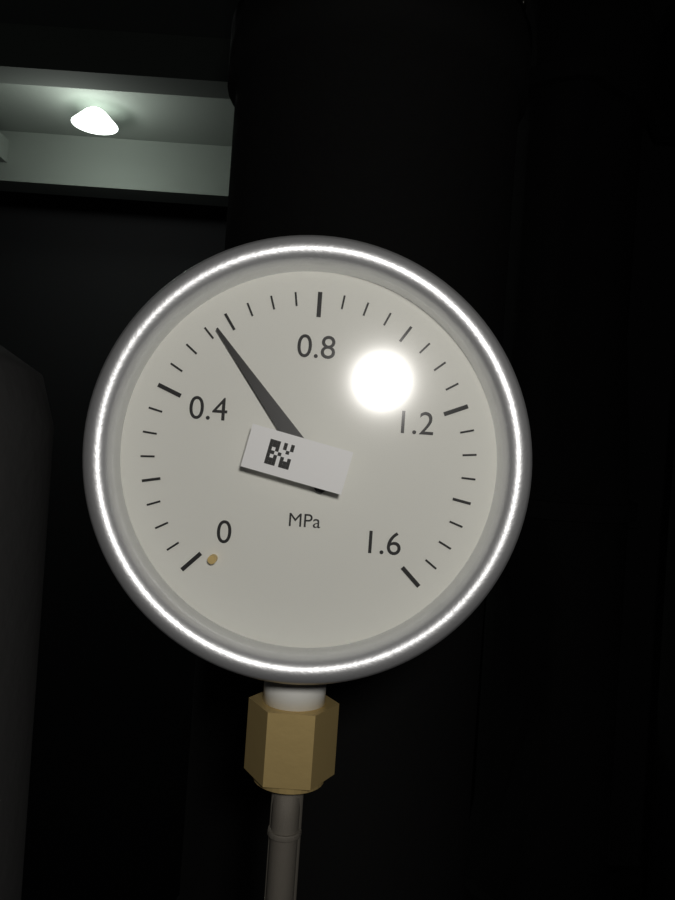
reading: 0.57 MPa
